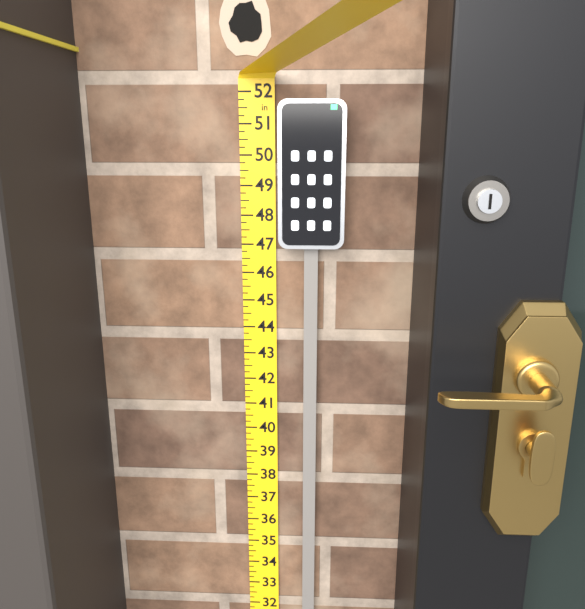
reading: 51.75 in
